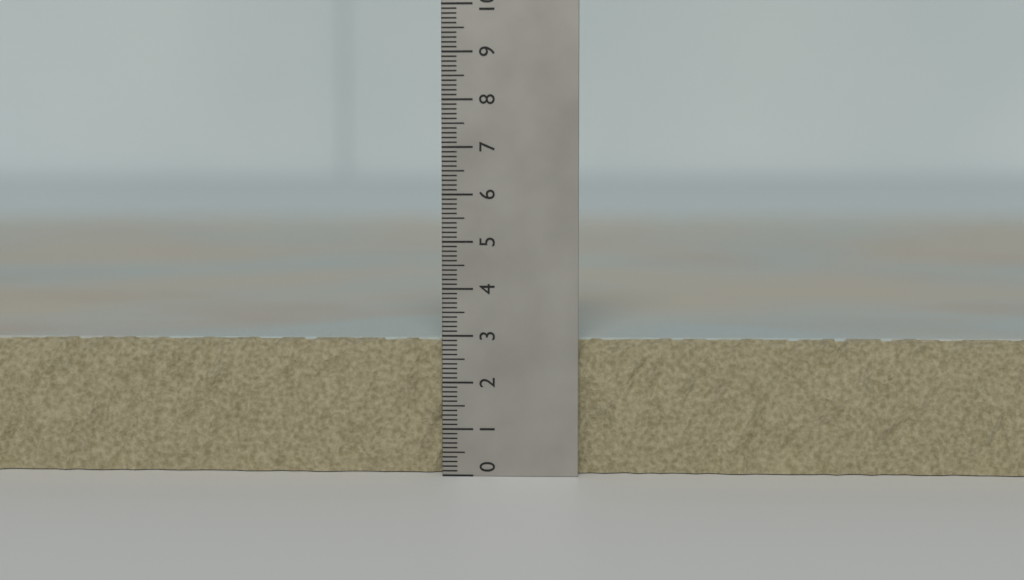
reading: 2.9 (no unit)
